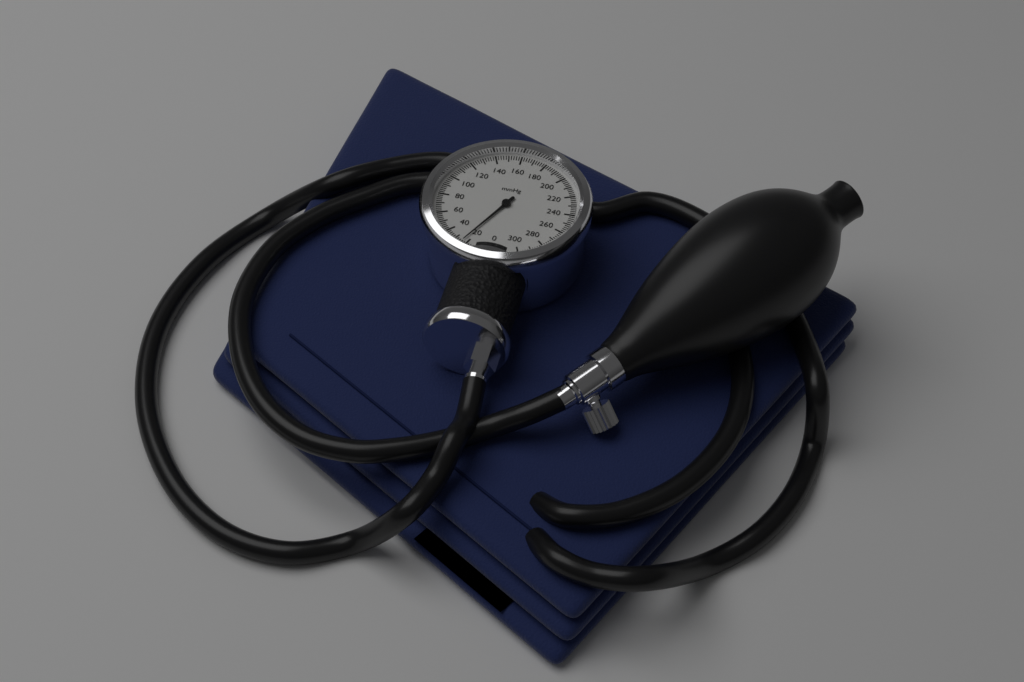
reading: 24 mmHg
